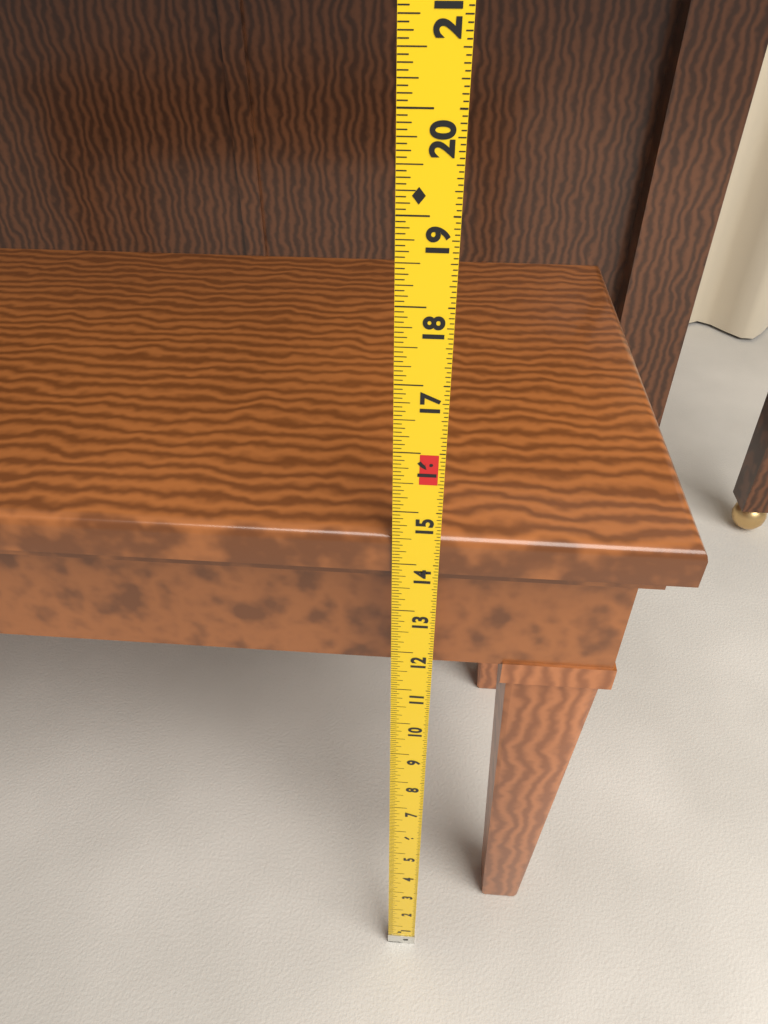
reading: 14.5000 in
